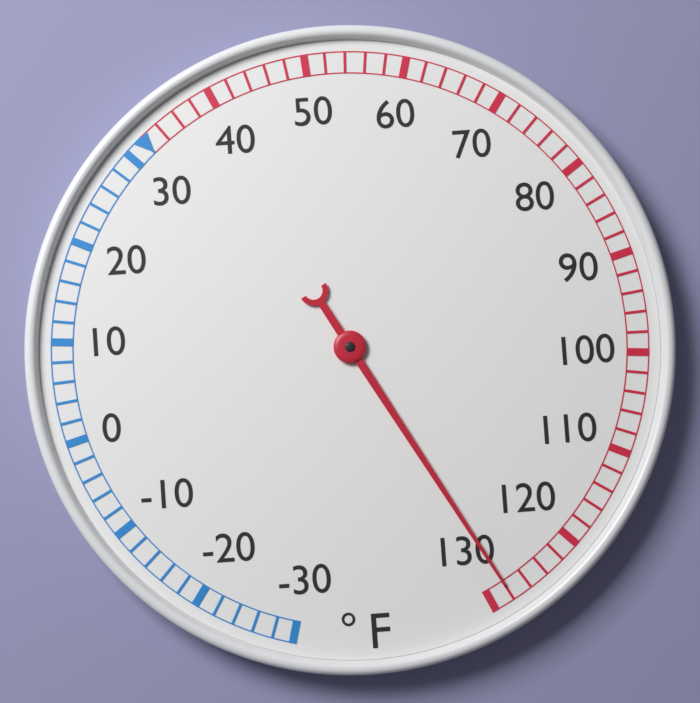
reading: 128 °F
